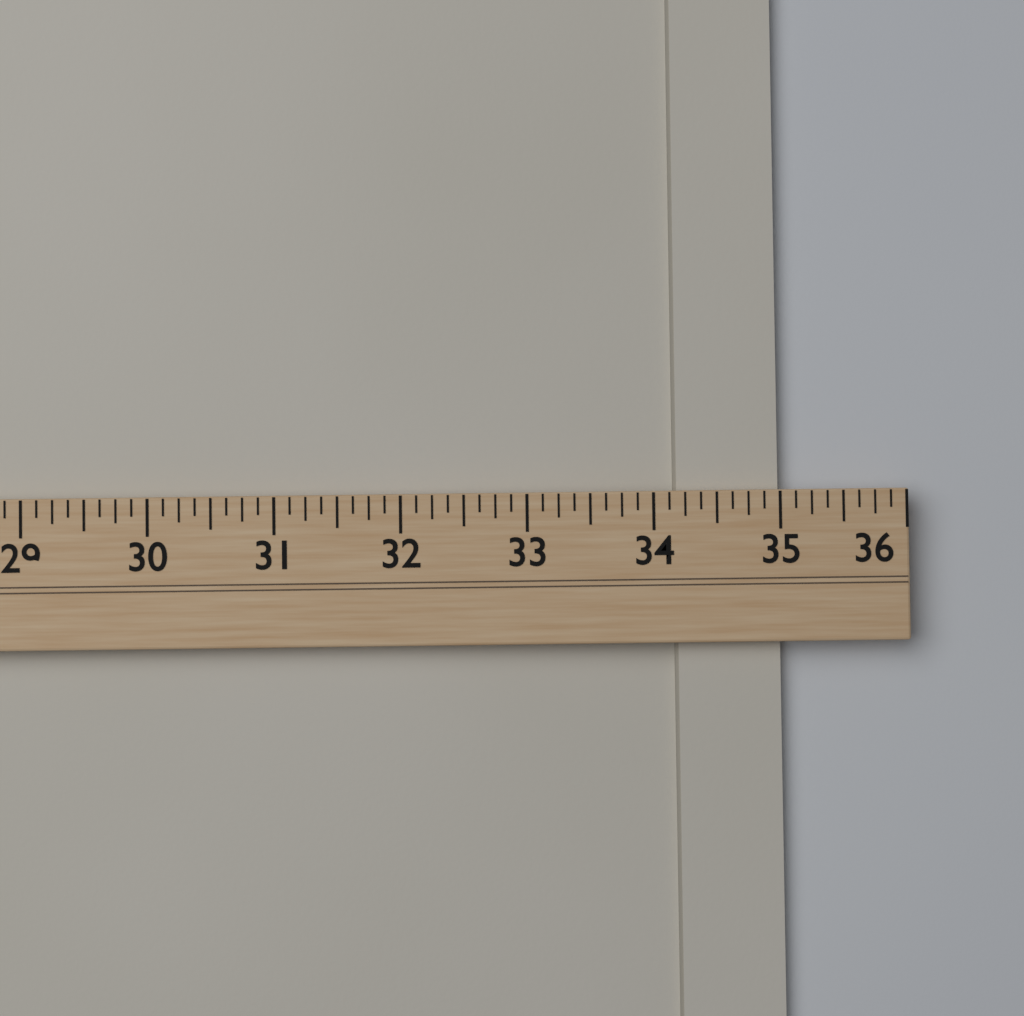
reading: 35.000 (no unit)
